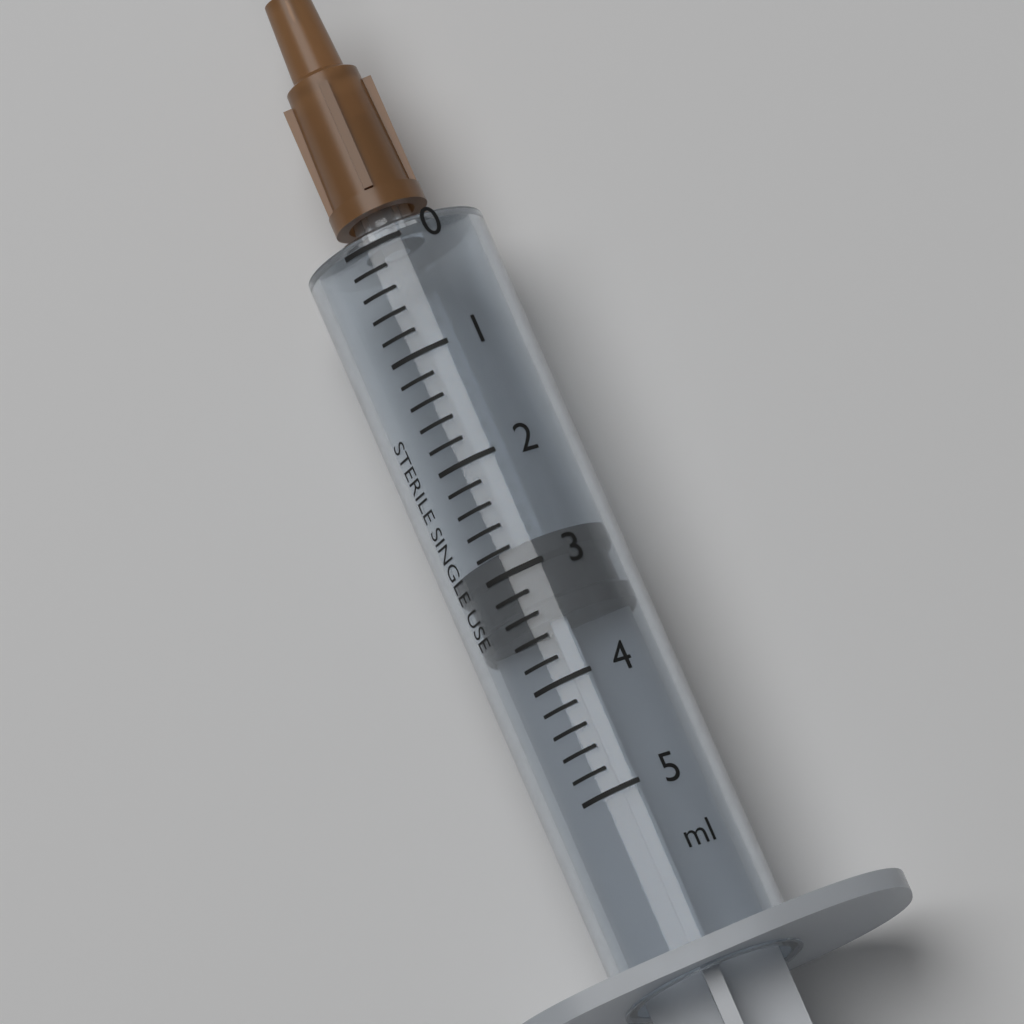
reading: 2.8 ml
